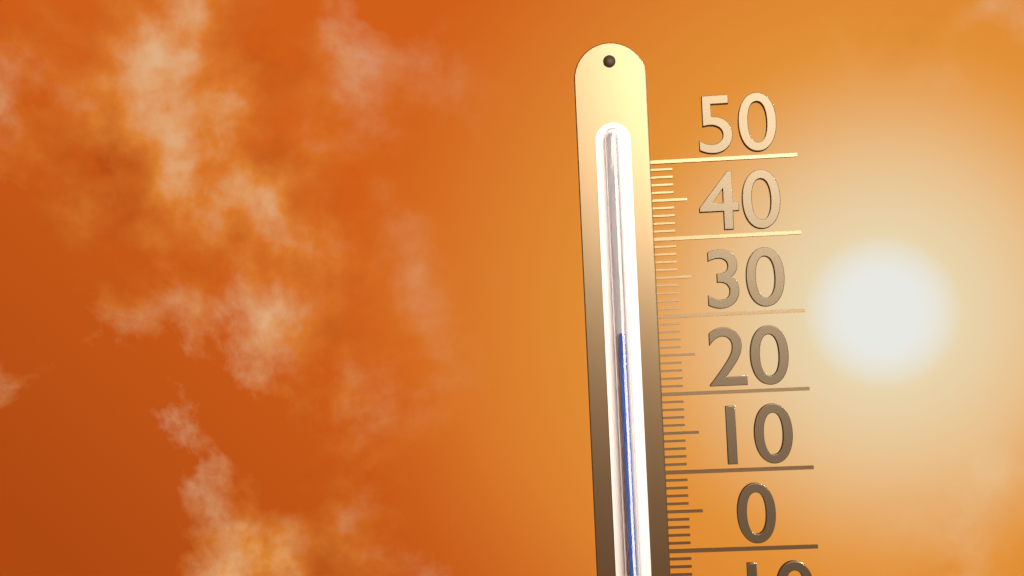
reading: 28 (no unit)
